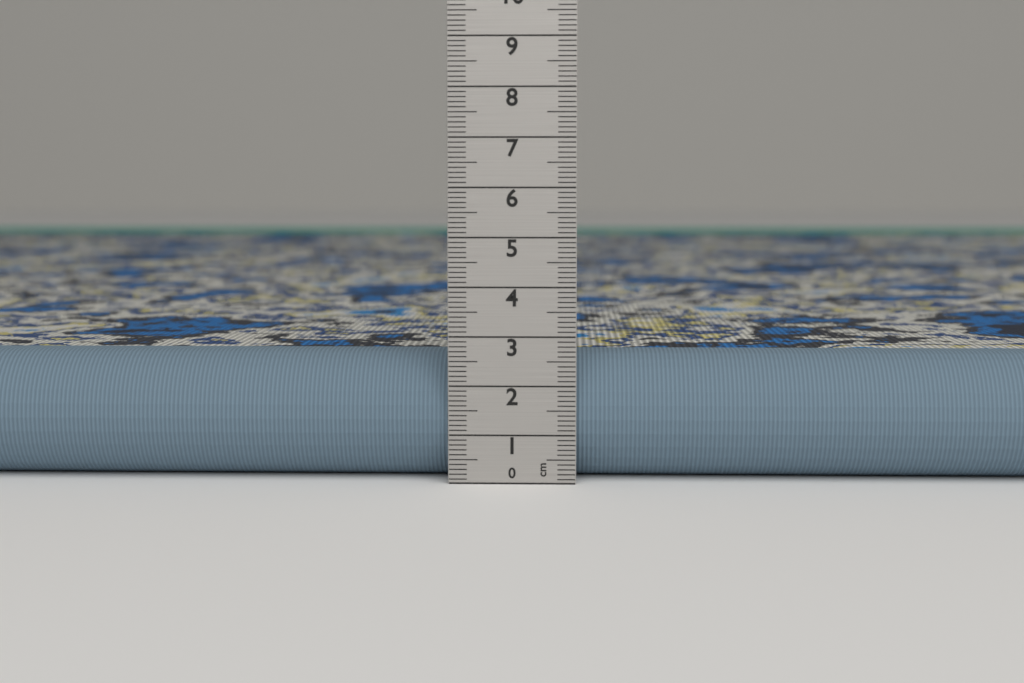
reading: 2.6 cm
